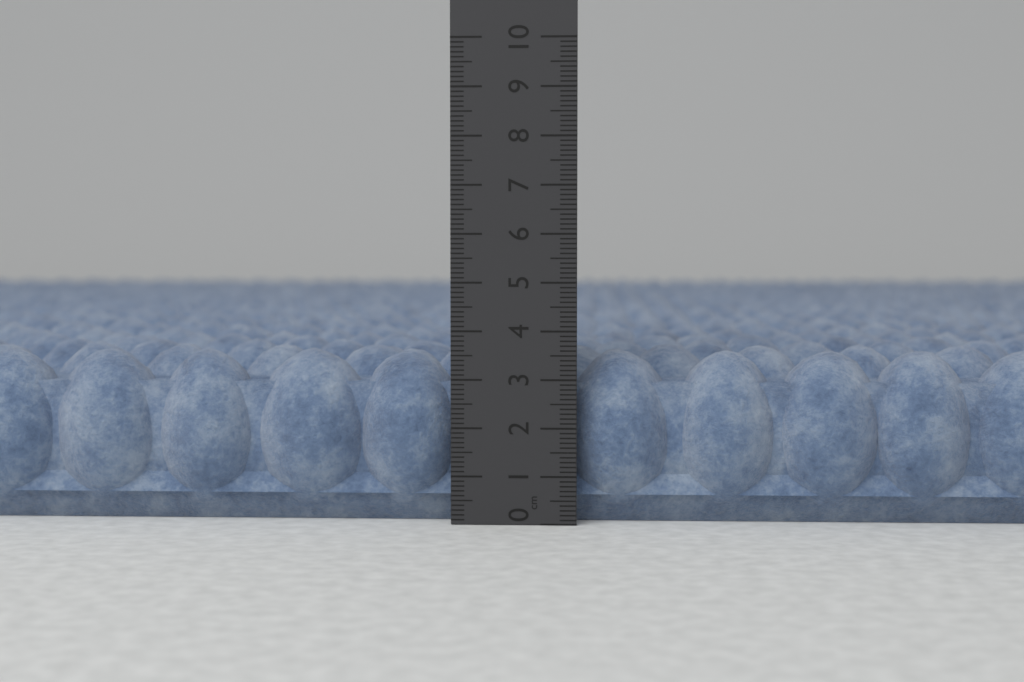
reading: 3.6 cm
